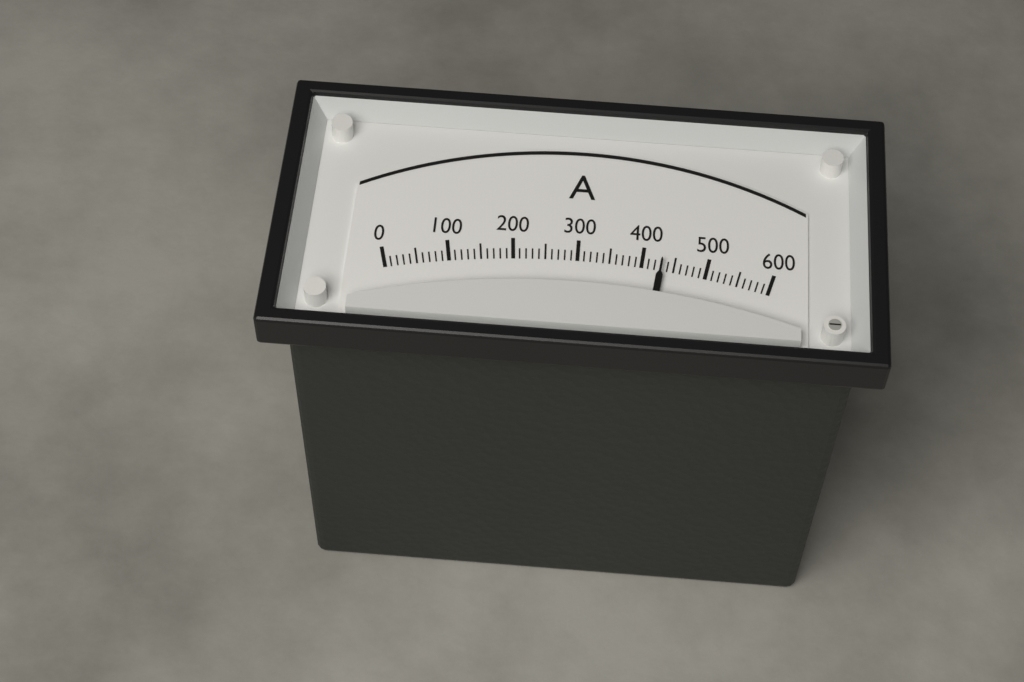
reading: 430 A
